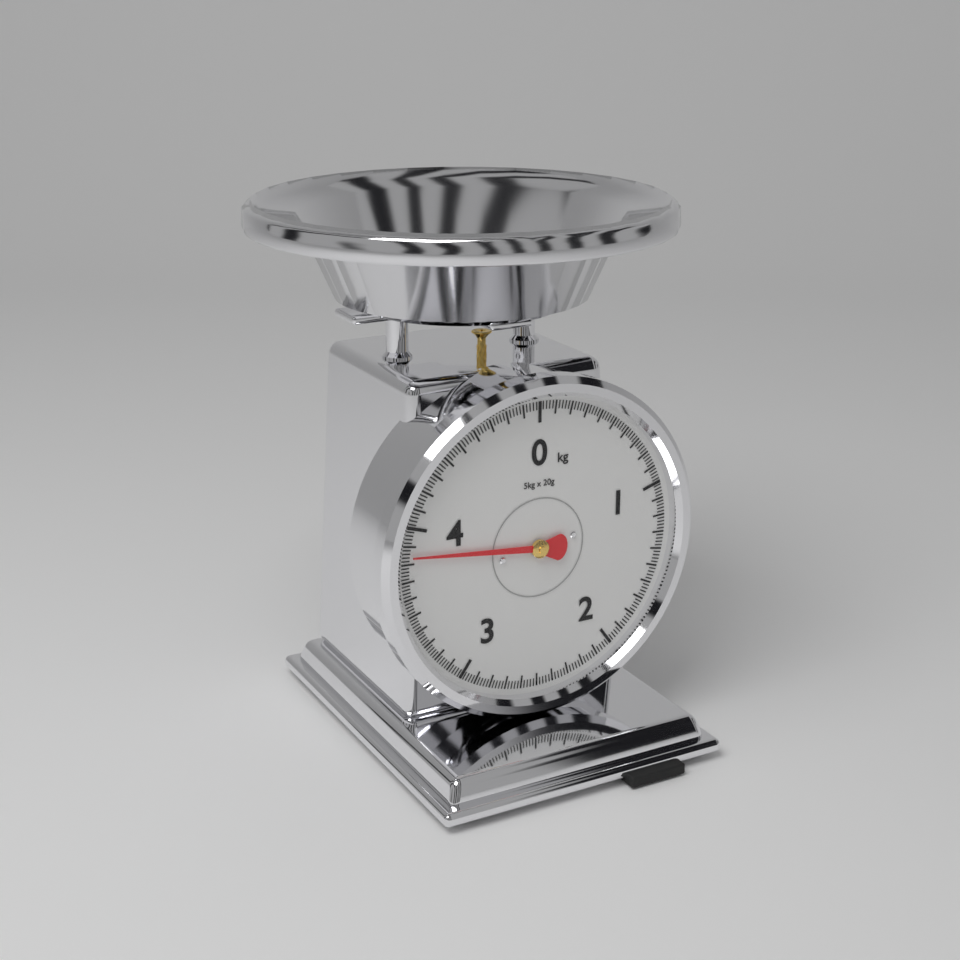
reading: 3.84 kg
